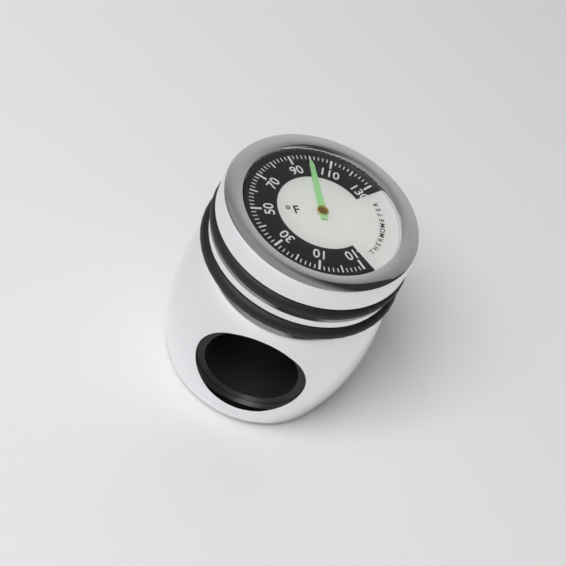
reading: 100 °F
